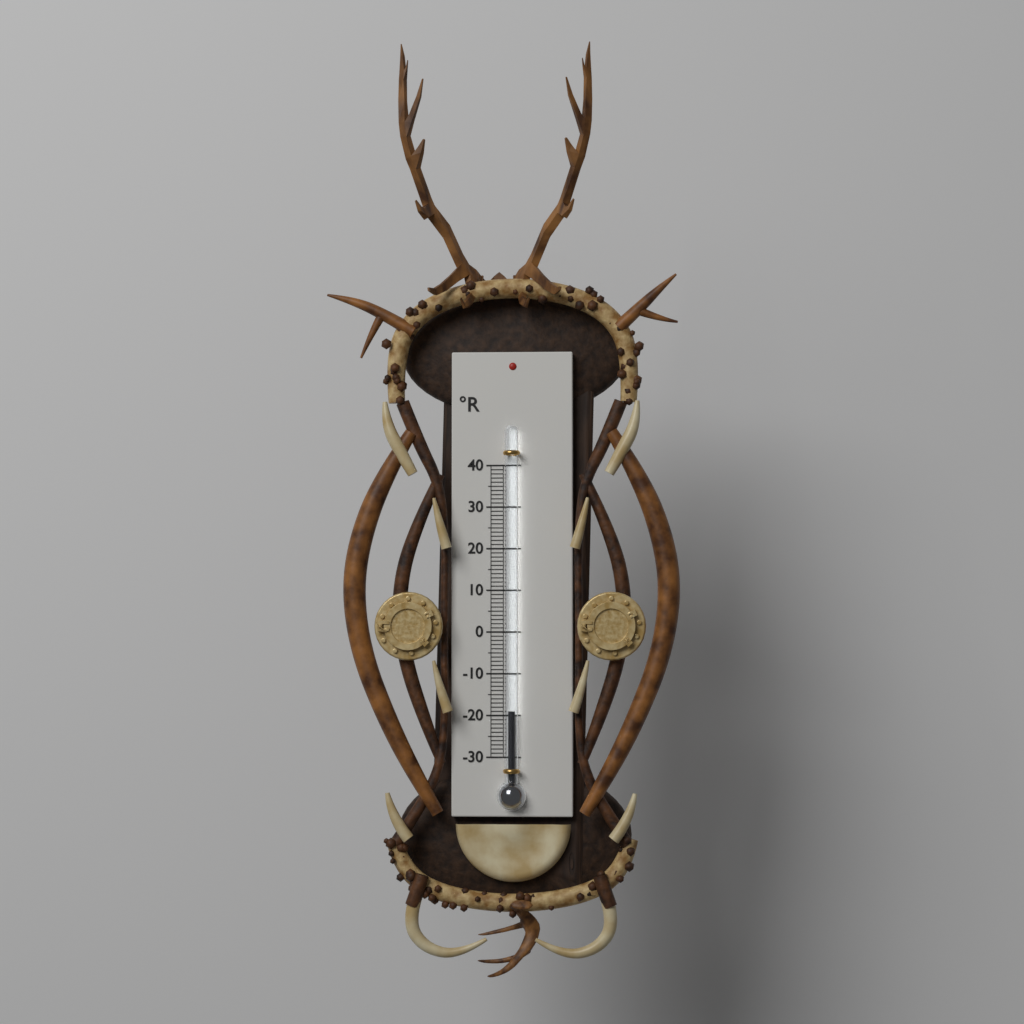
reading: -19 °R
